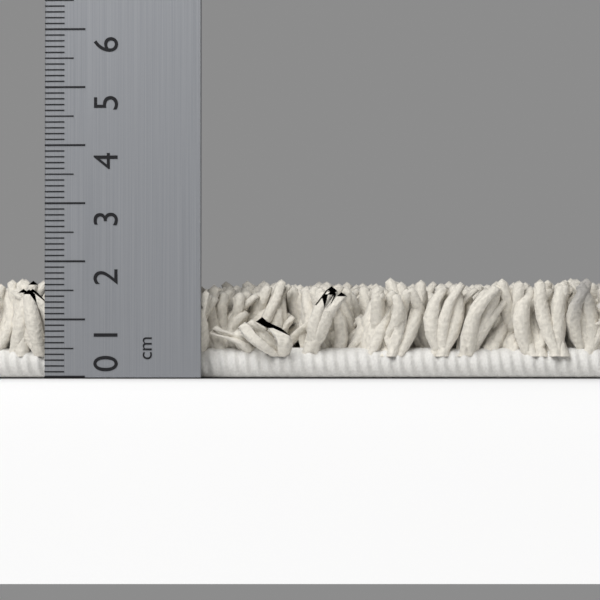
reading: 1.8 cm
